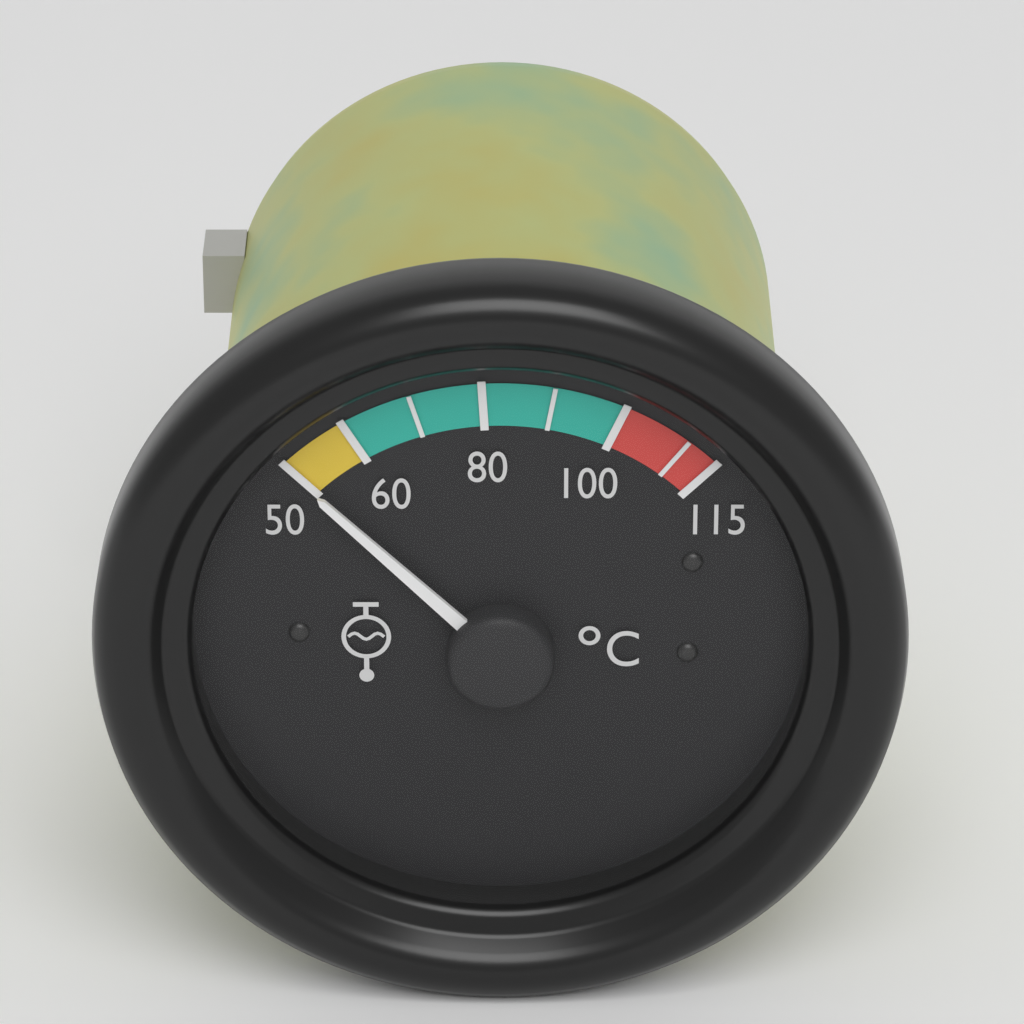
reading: 50 °C
